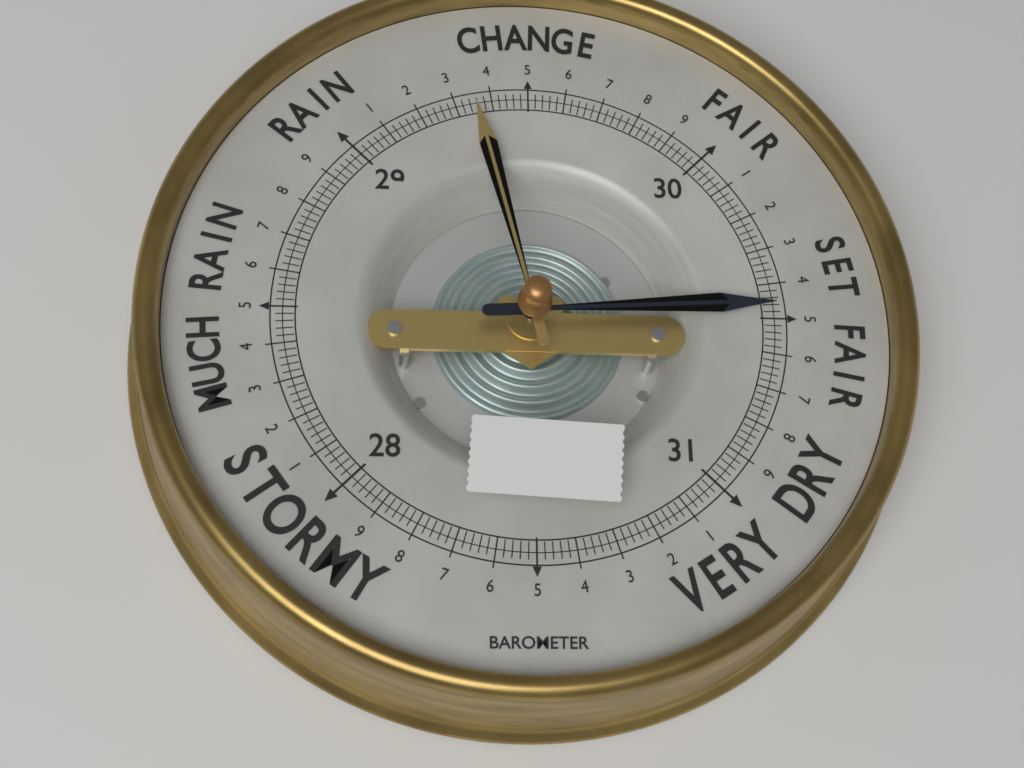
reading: 30.46 (no unit)
